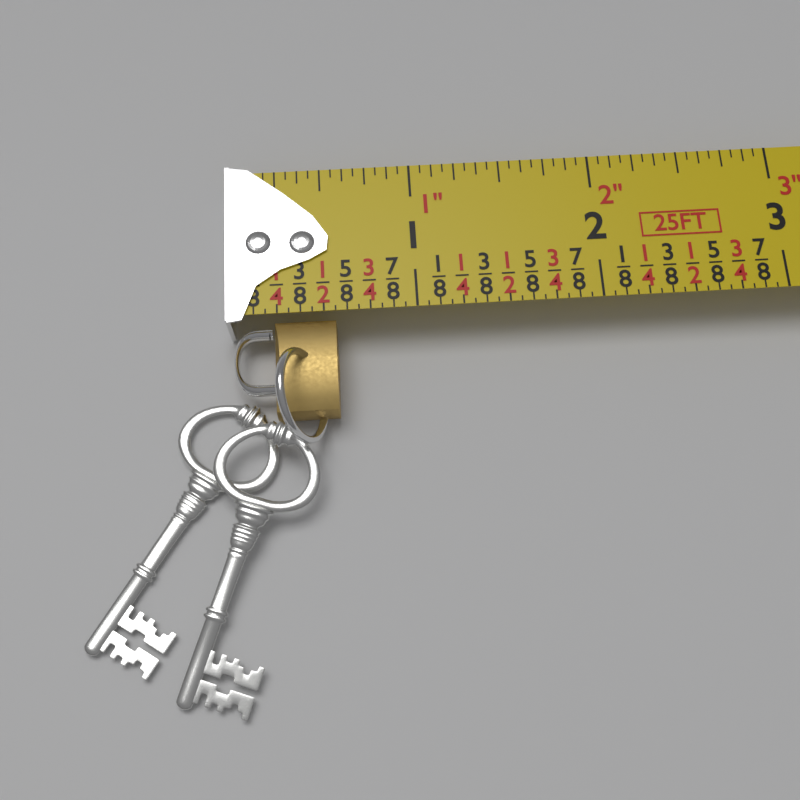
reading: 0.5625 in
